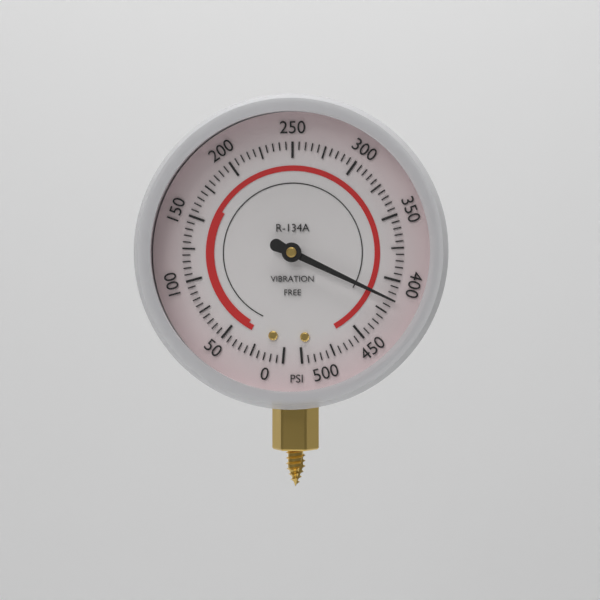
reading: 415 psi
